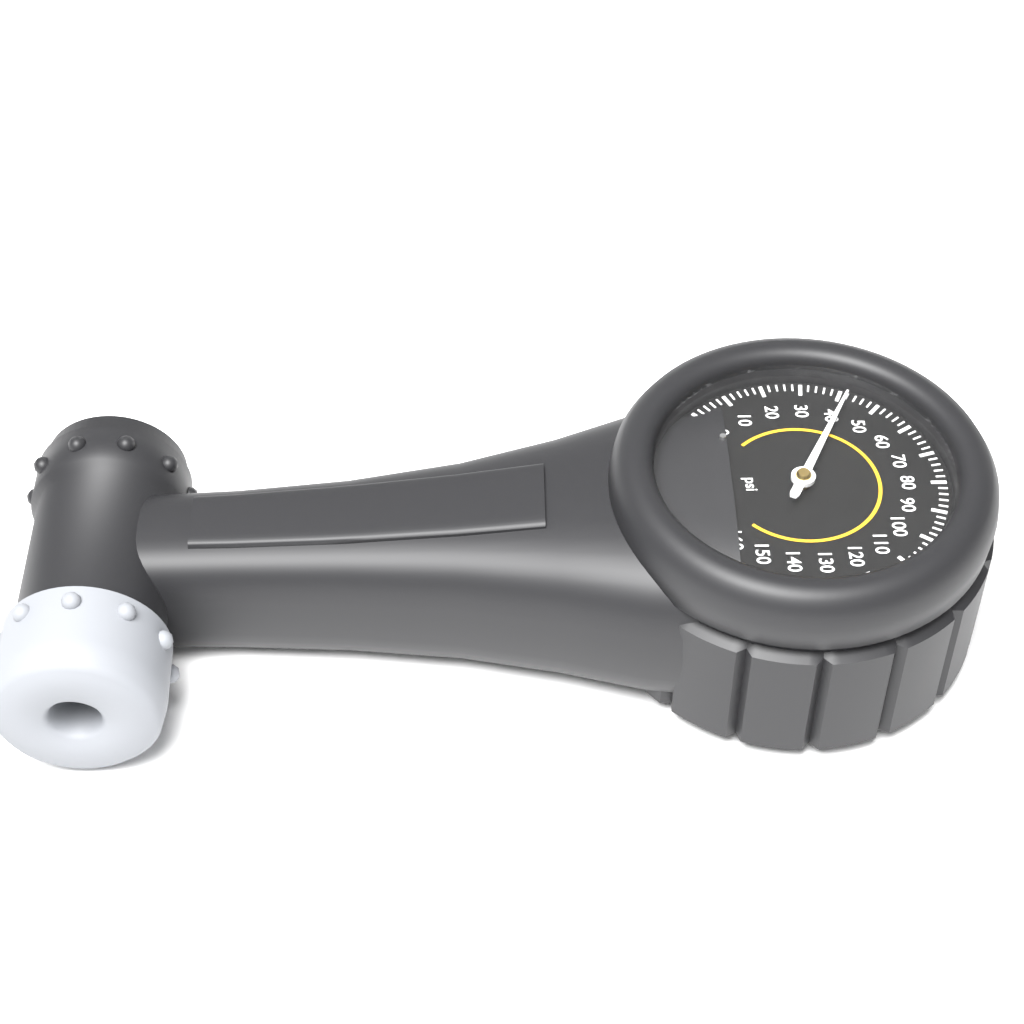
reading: 42 psi
